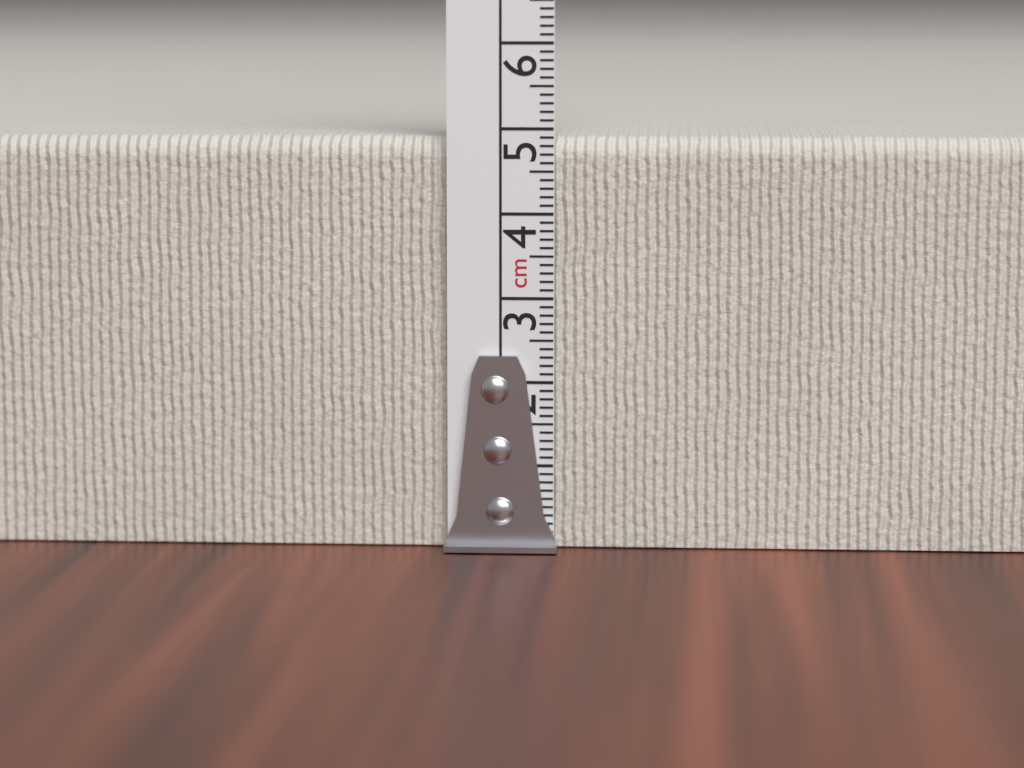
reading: 4.9 cm
